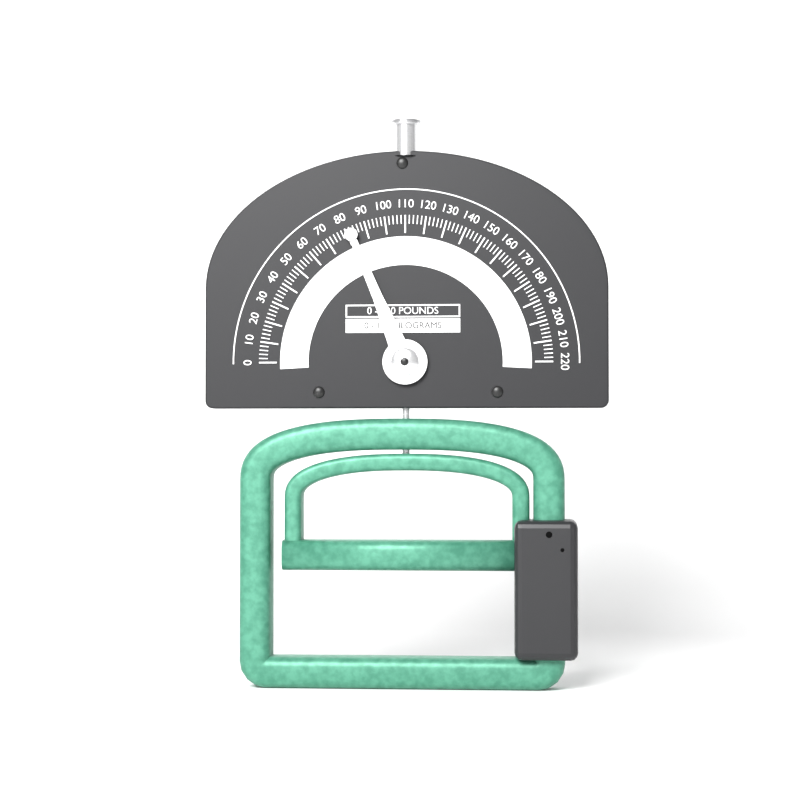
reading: 82 lb
